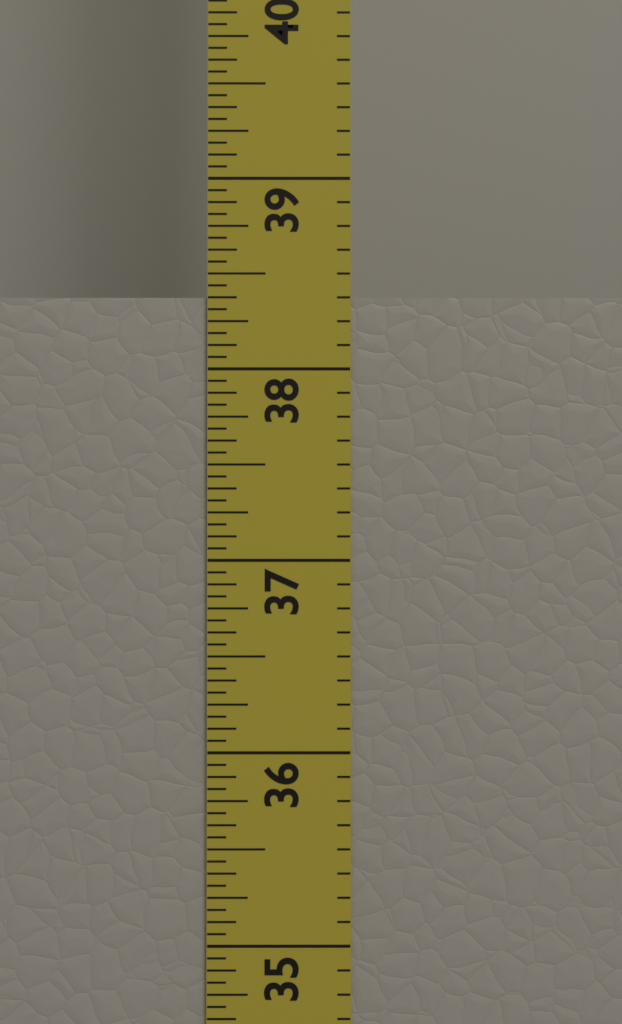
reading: 38.3750 in
